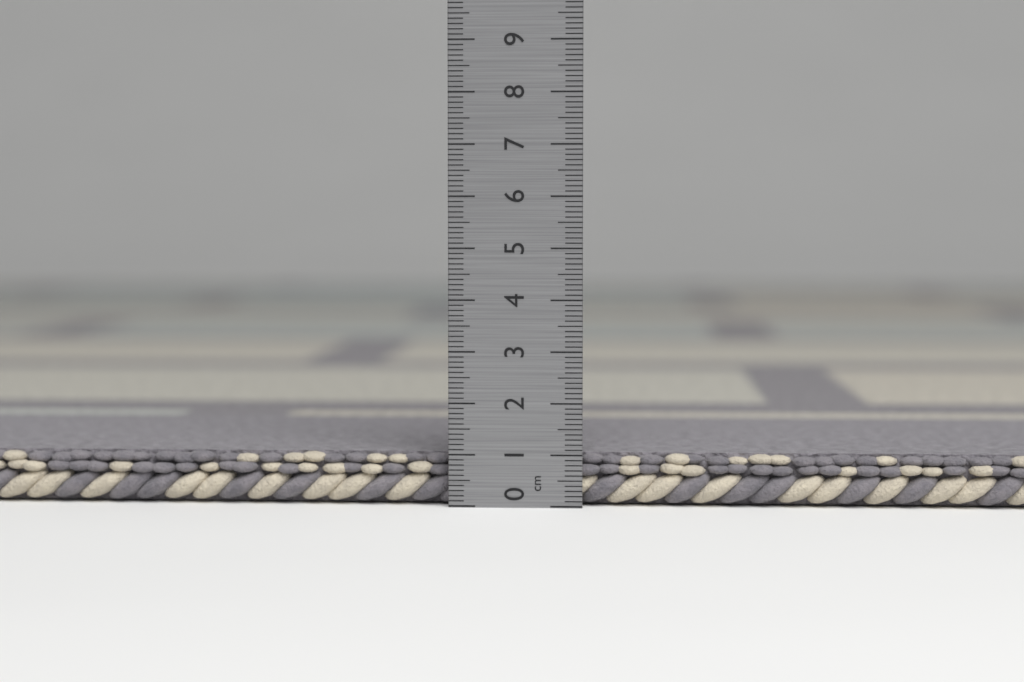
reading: 1.0 cm
